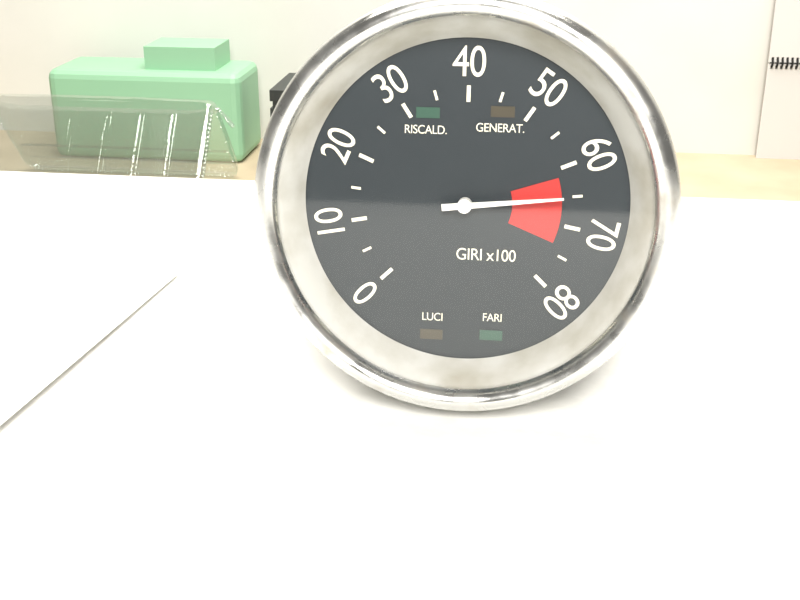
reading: 6500 giri
